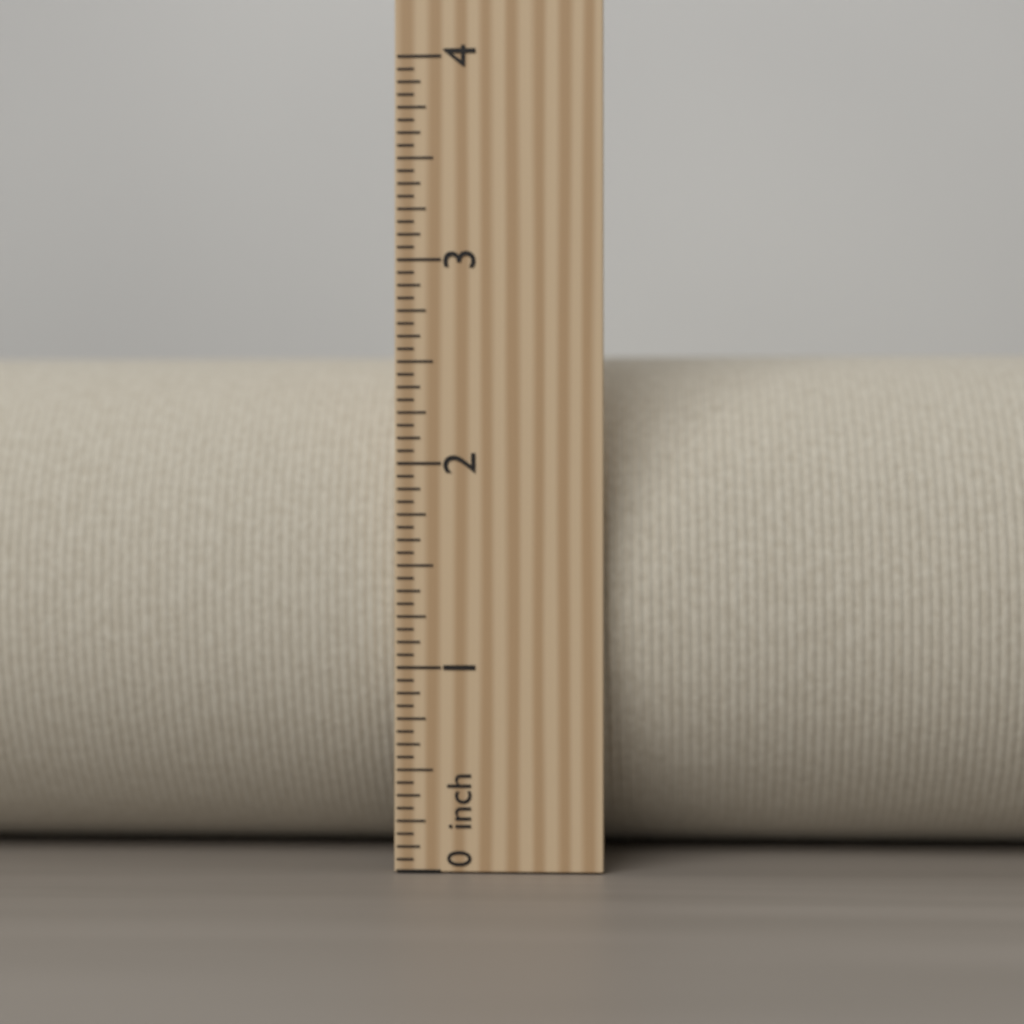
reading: 2.6250 inch
